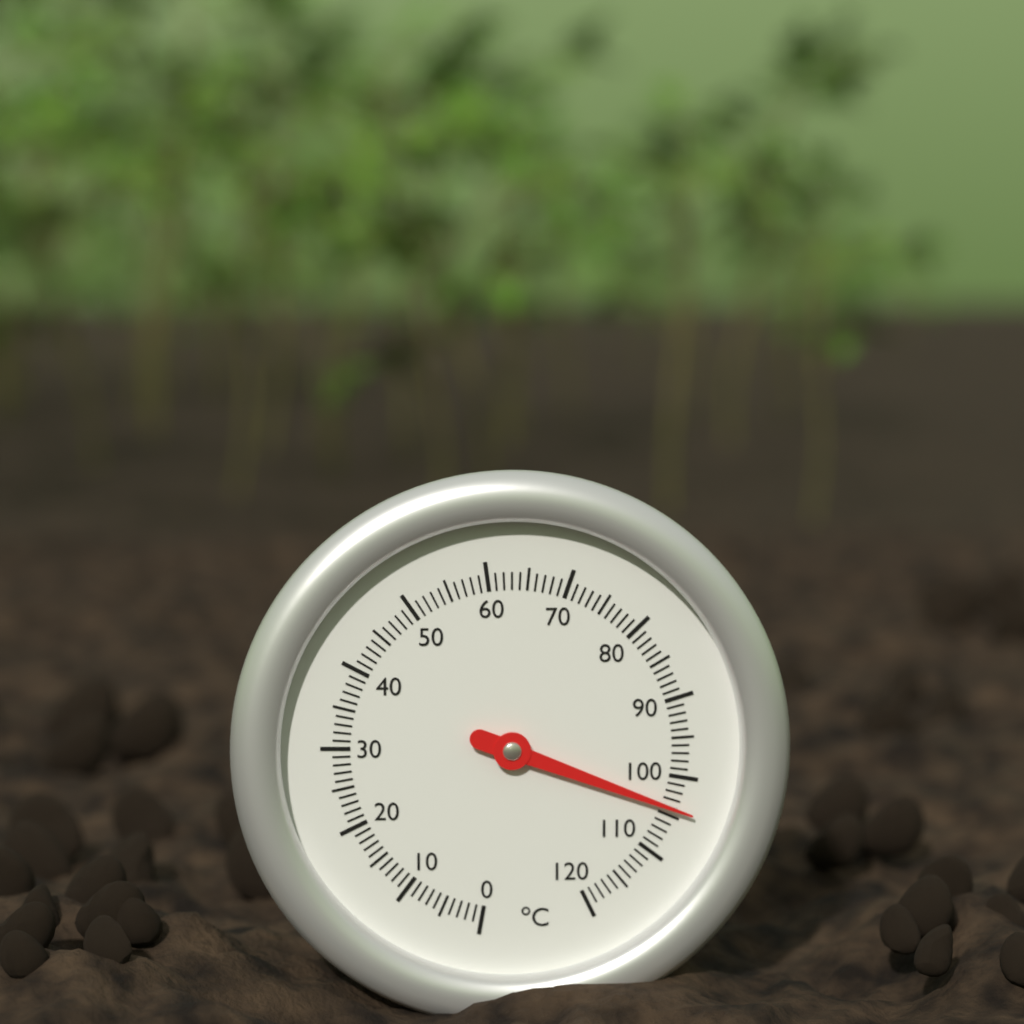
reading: 104 °C
